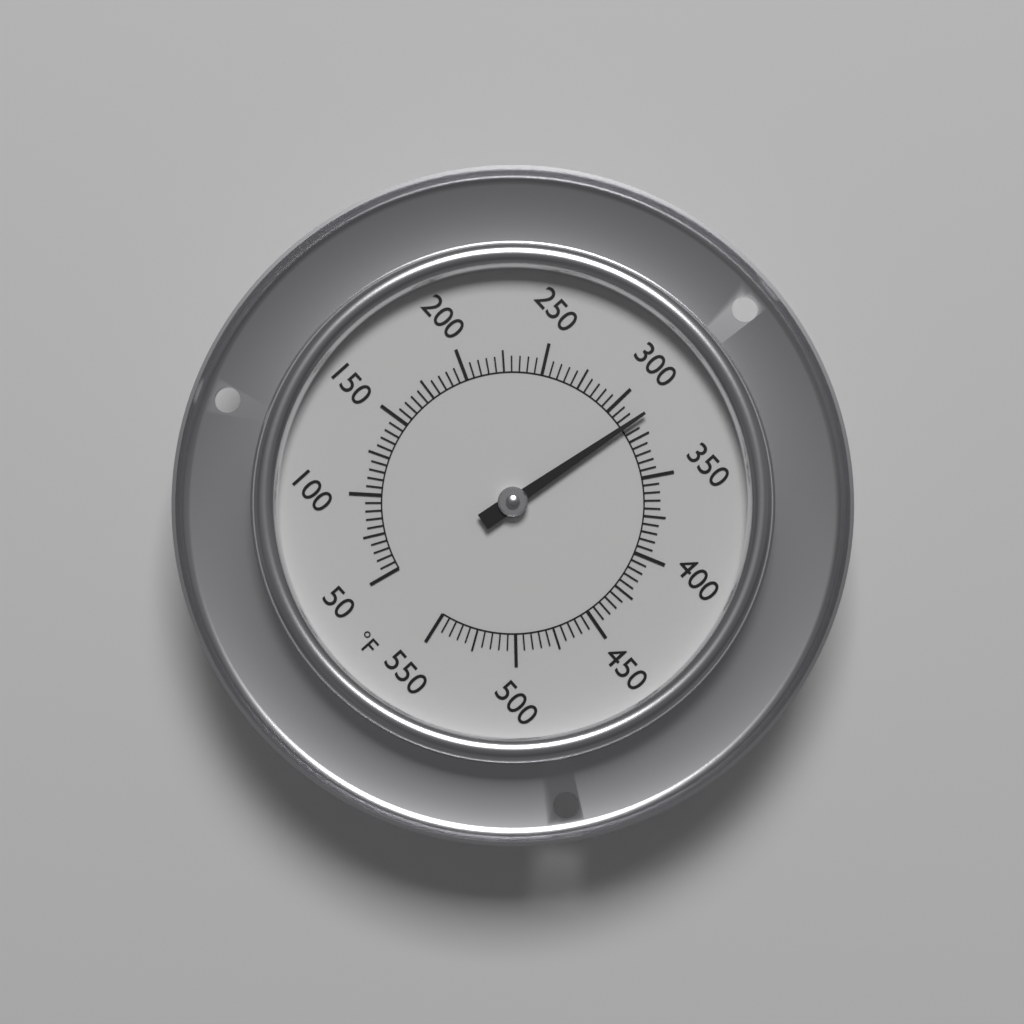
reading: 315 °F
